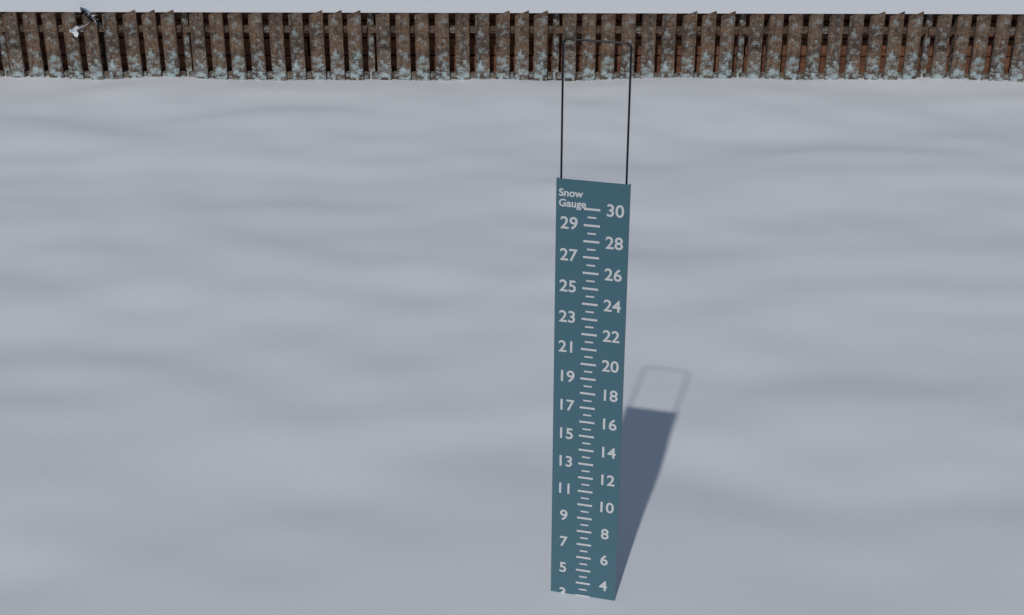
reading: 3.0 (no unit)
